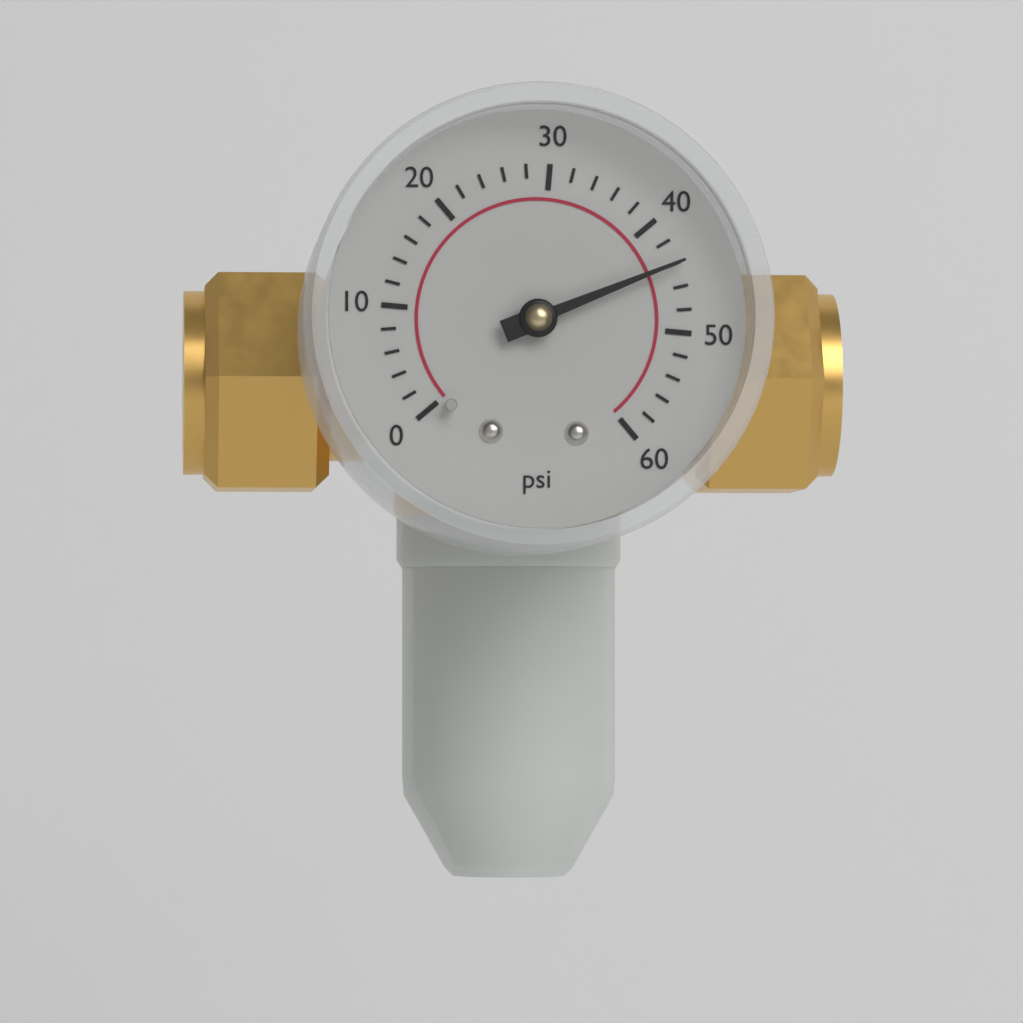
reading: 44 psi
